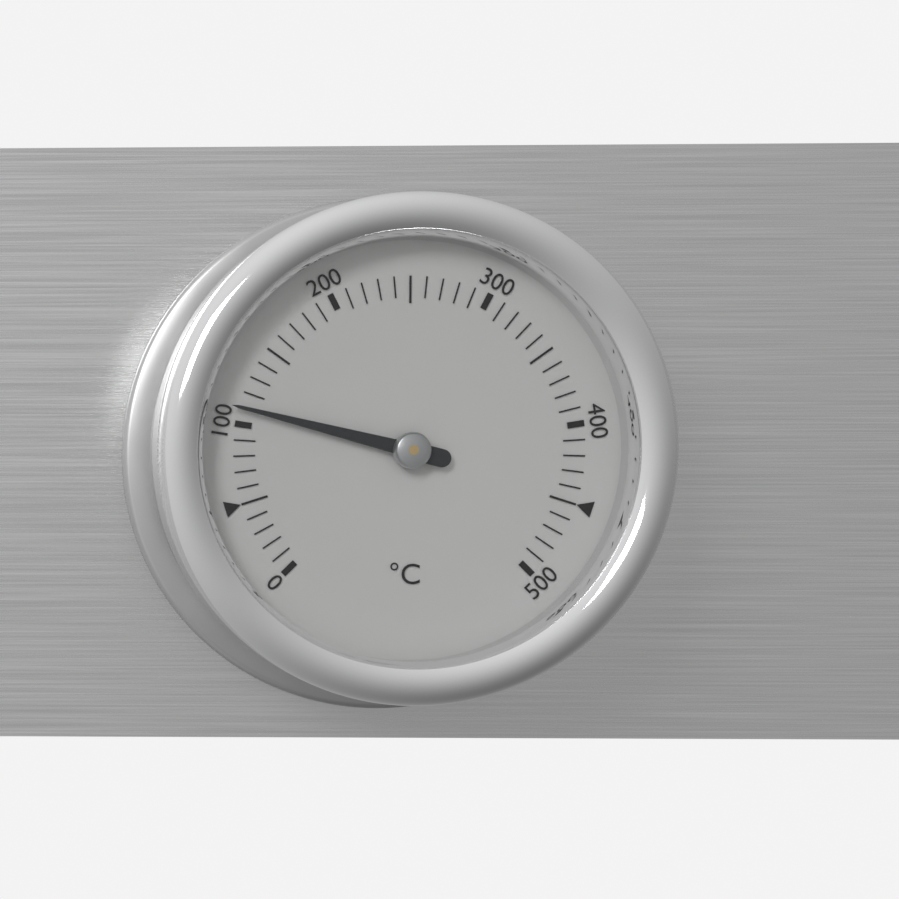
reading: 110 °C
